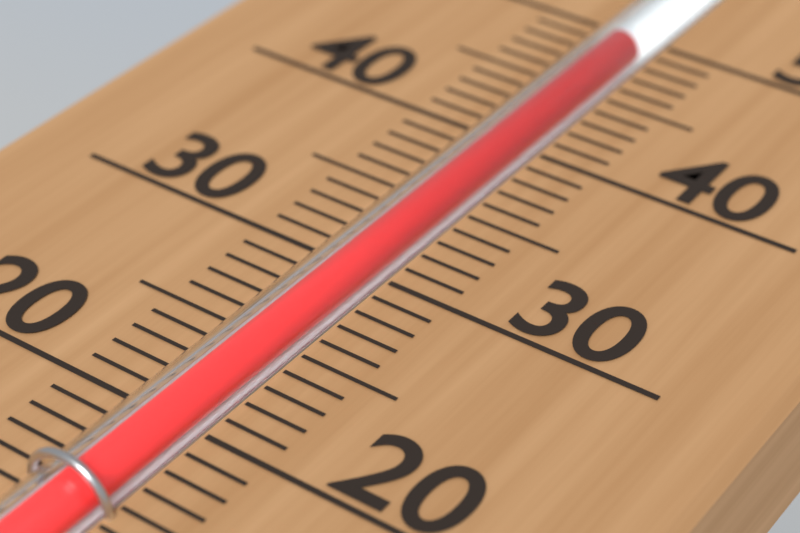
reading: 49 (no unit)
